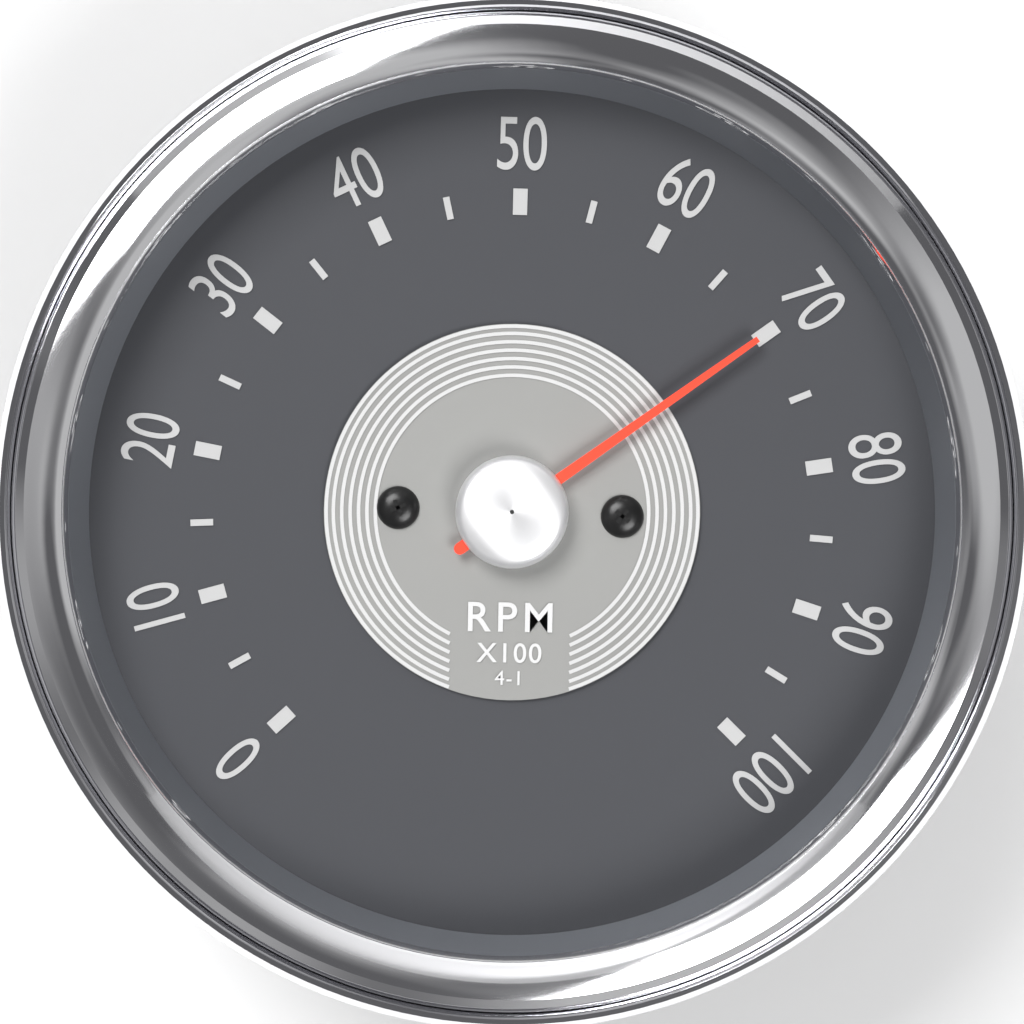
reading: 70 RPM x100
